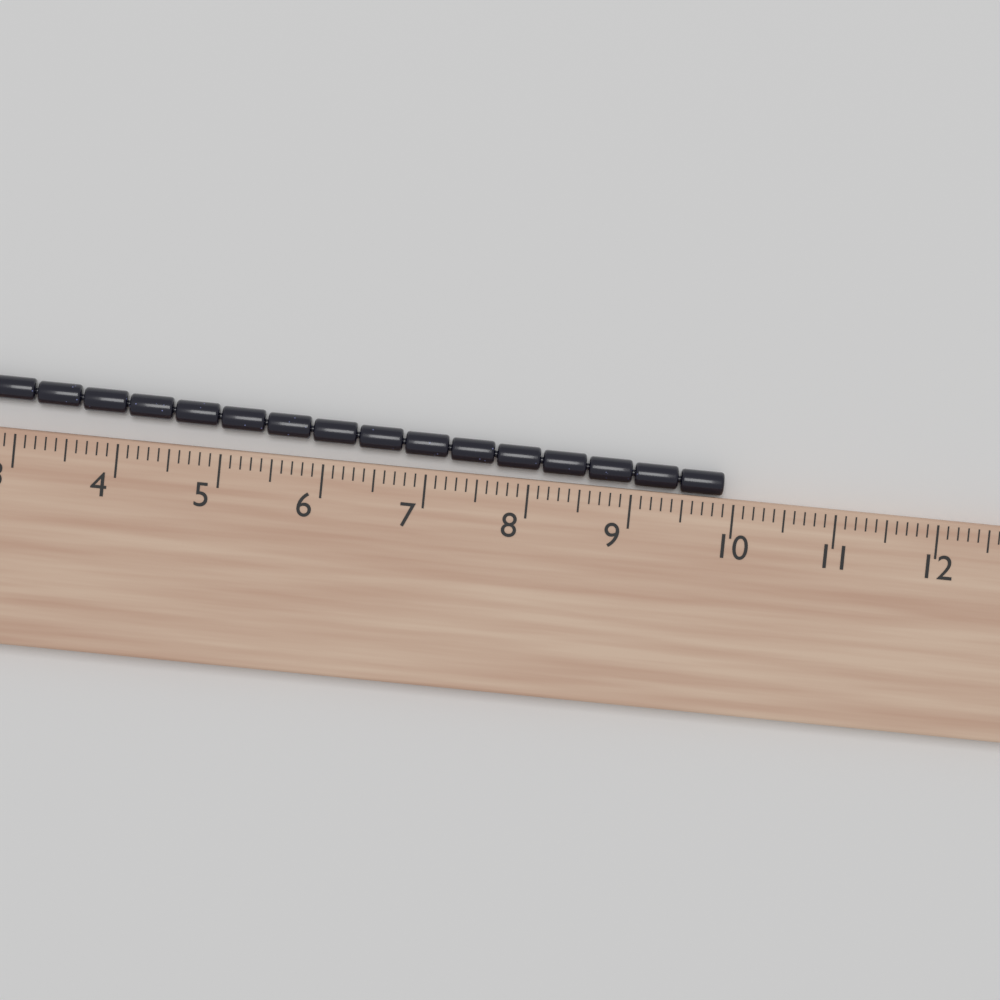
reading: 9.9 cm
